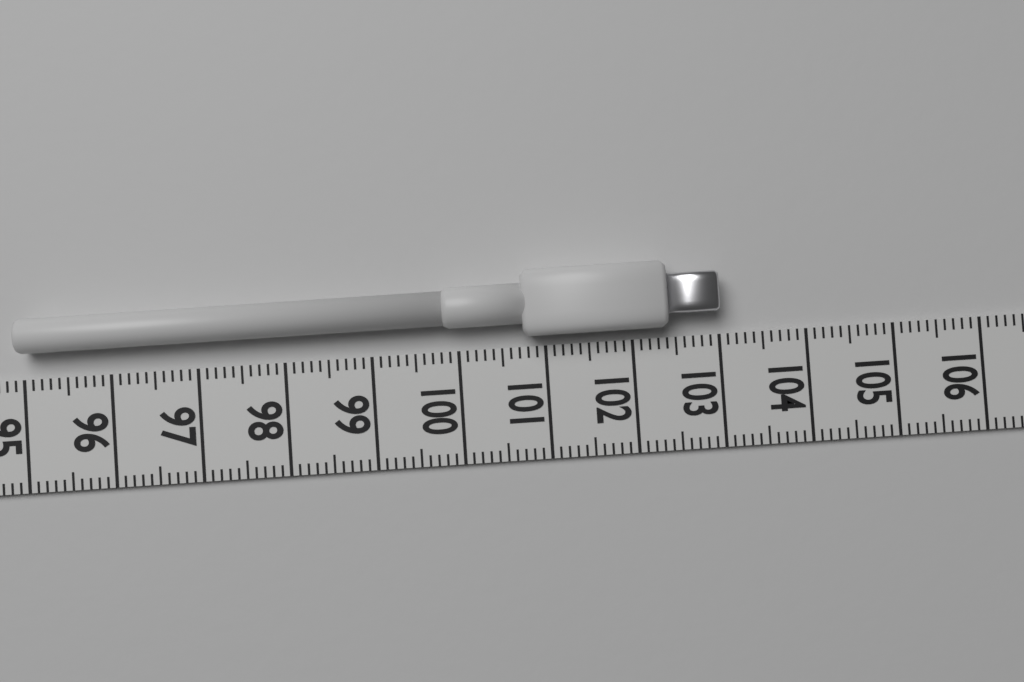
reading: 103.0 (no unit)
